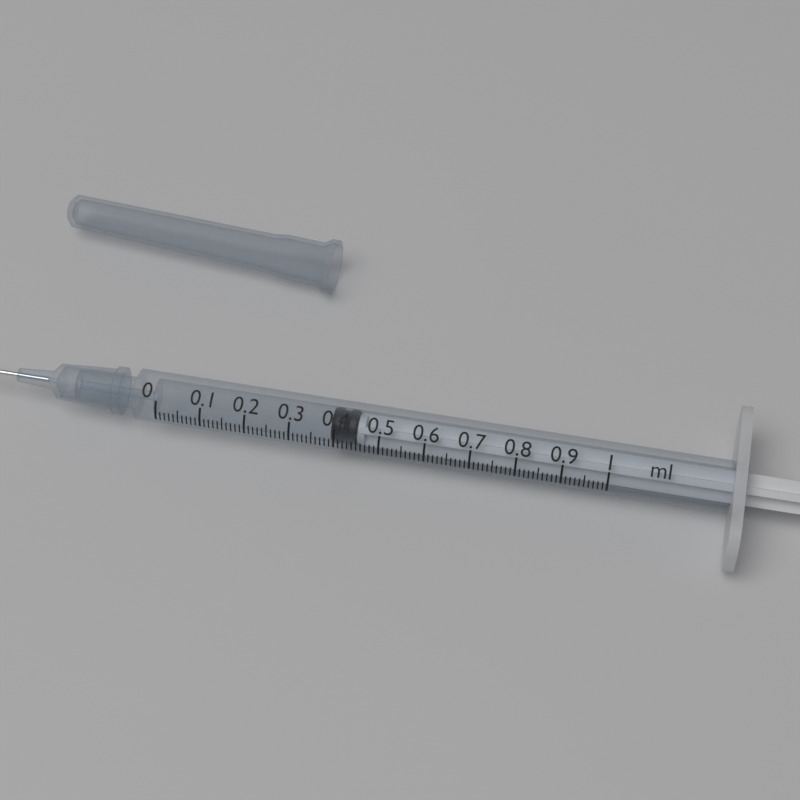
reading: 0.39 ml
